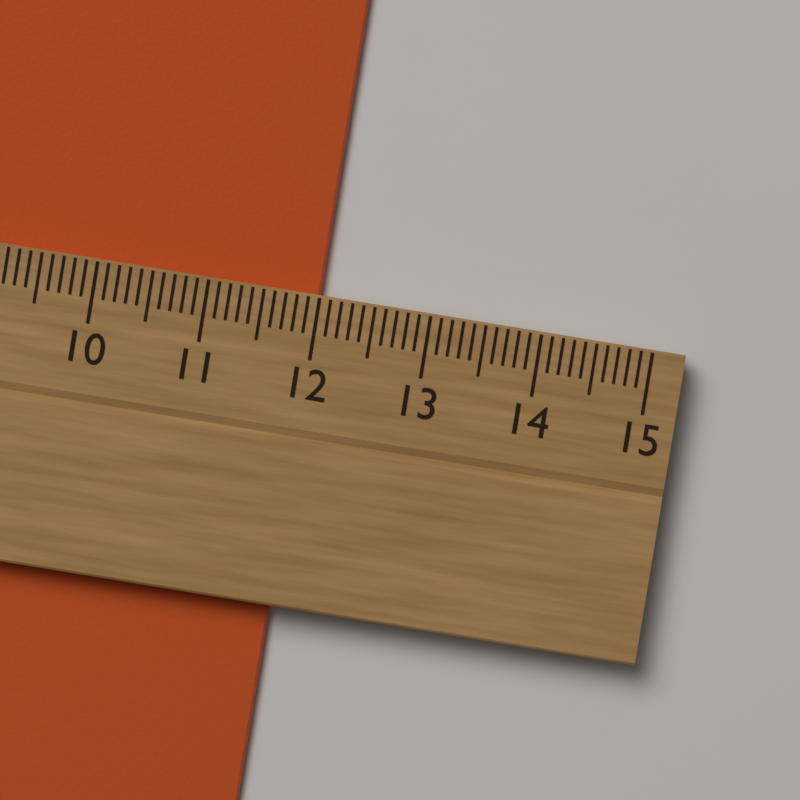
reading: 12.0 cm
